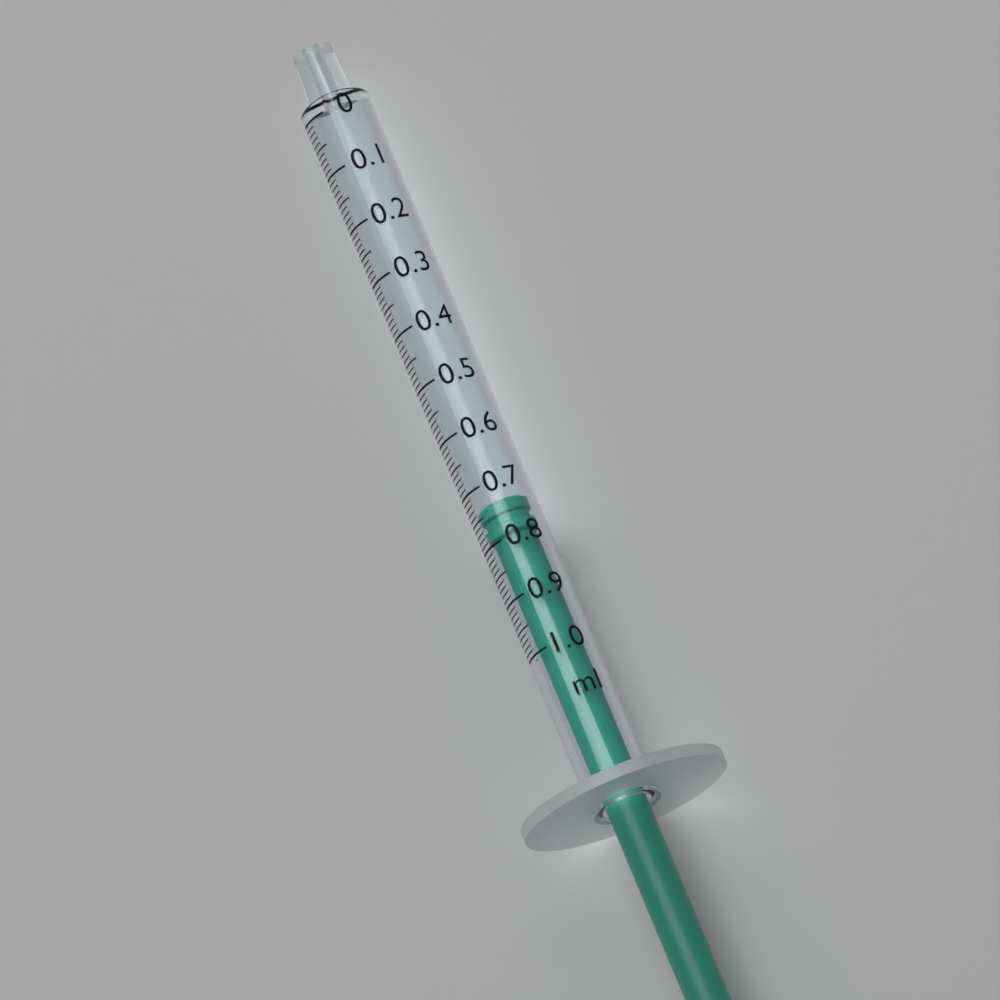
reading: 0.73 ml
